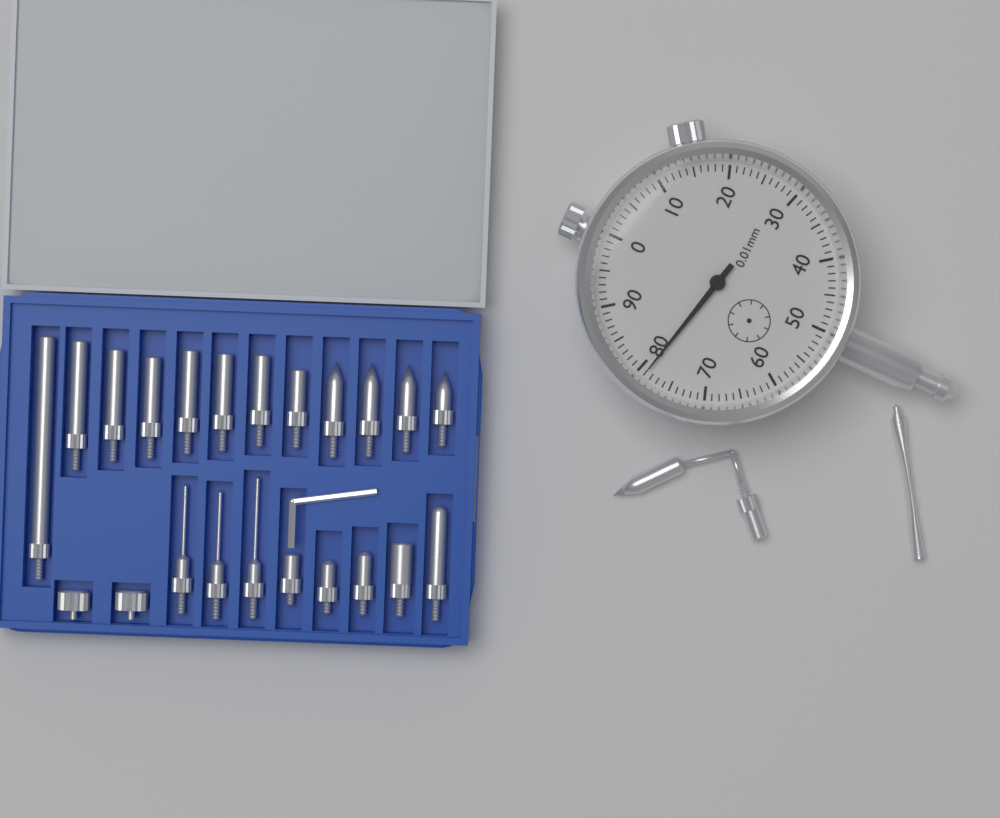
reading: 0.79 mm
